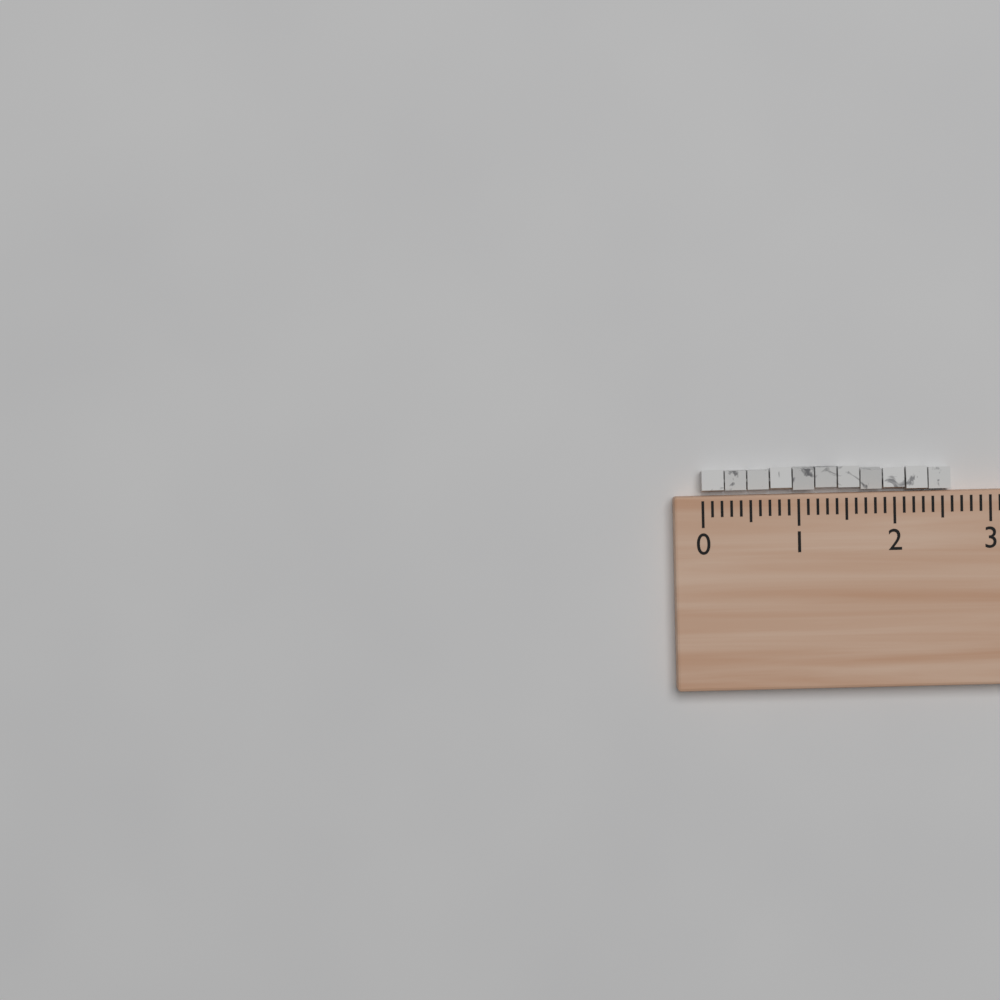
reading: 2.6 (no unit)
